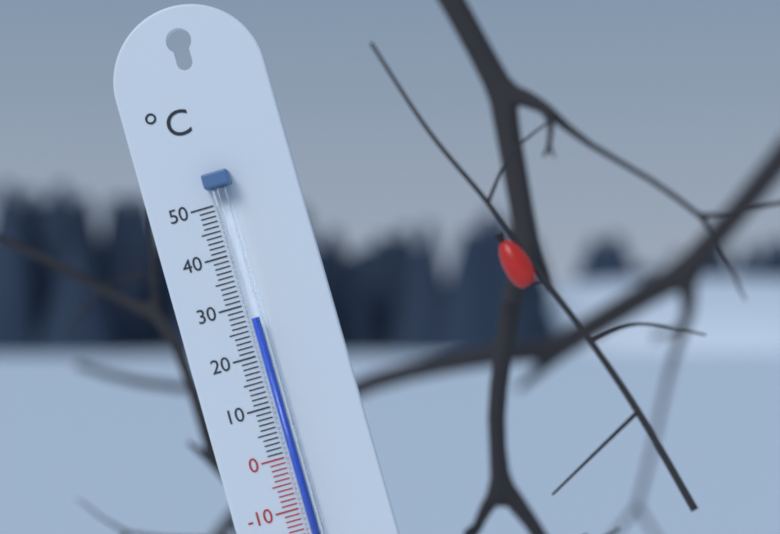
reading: 27 °C
